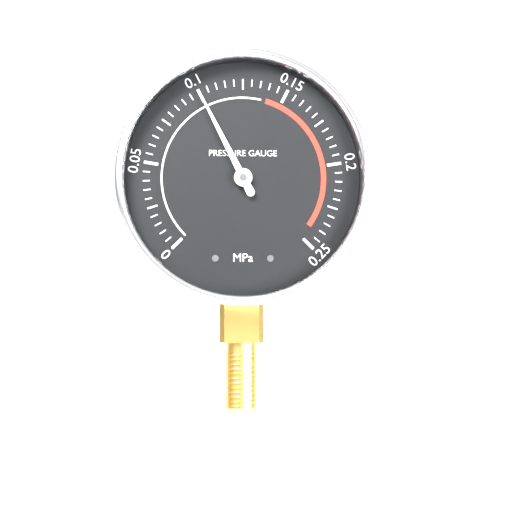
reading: 0.100 MPa
